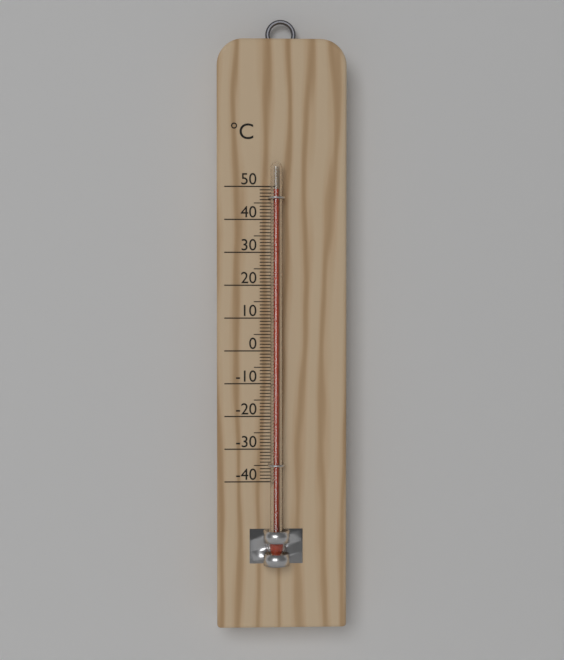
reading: 49 °C
